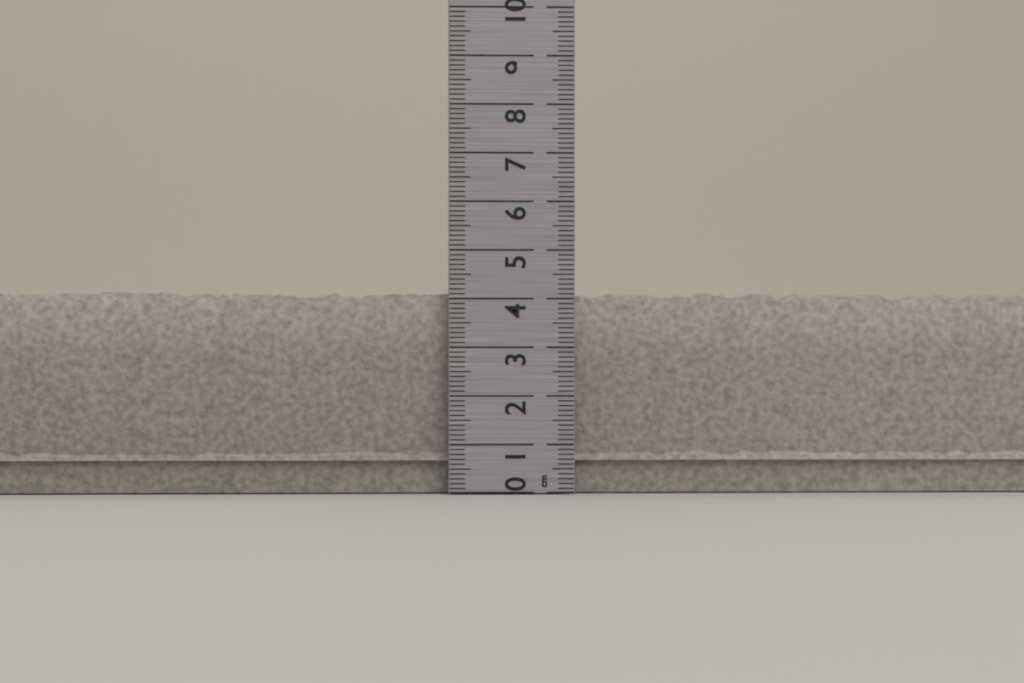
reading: 4.2 cm
